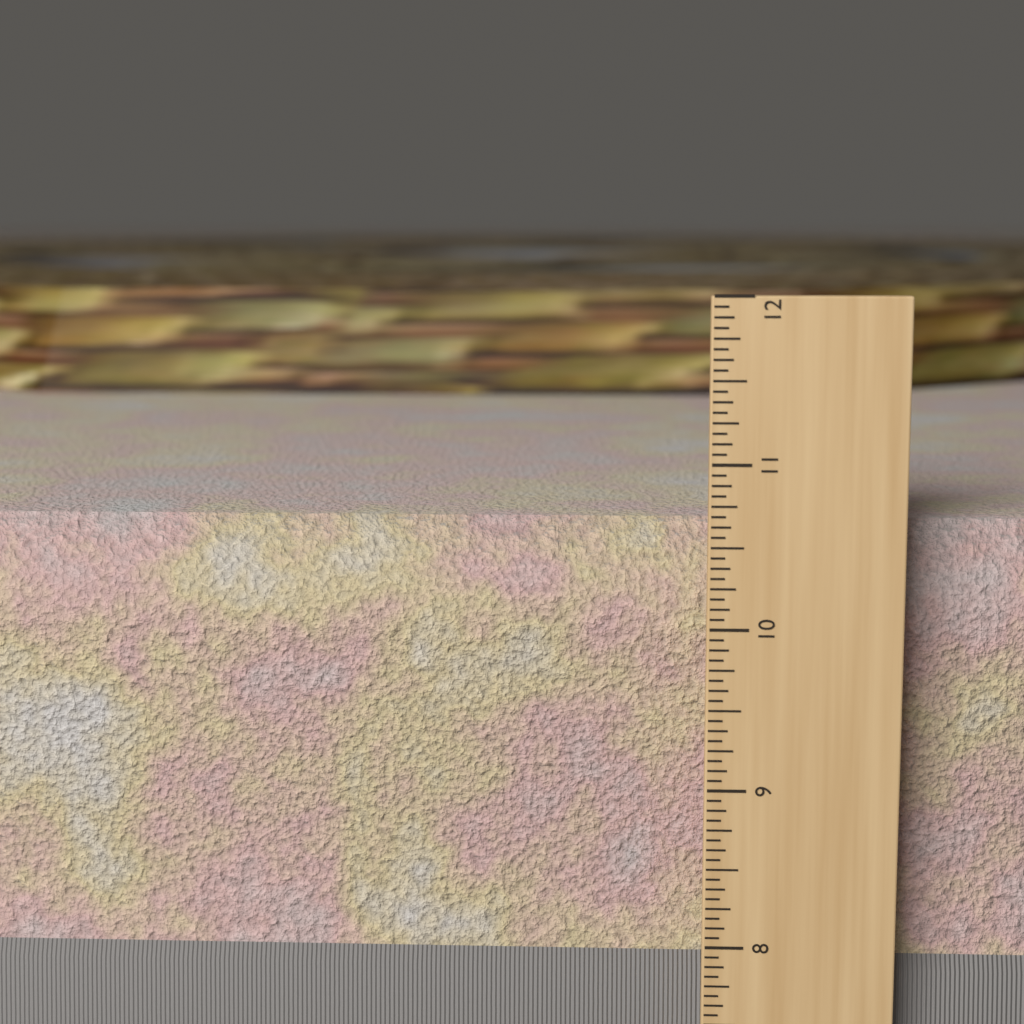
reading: 10.6250 in
